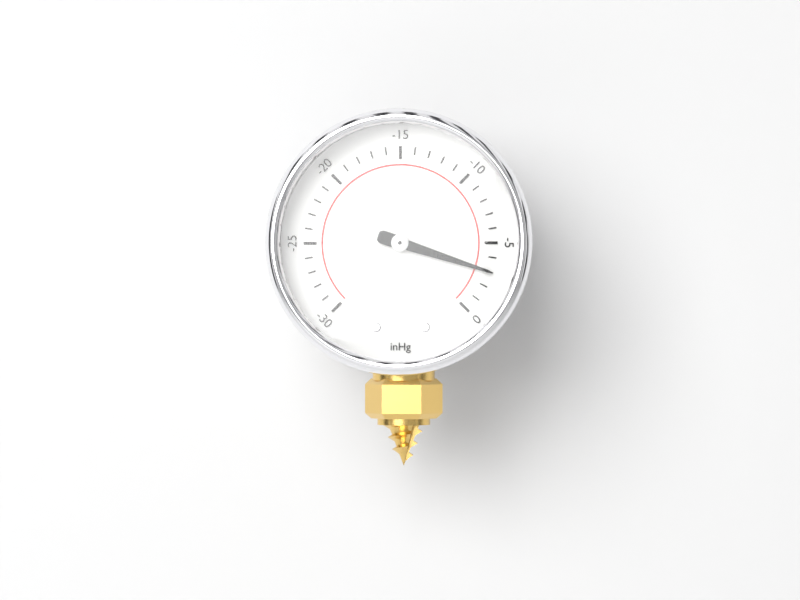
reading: -3 inHg
